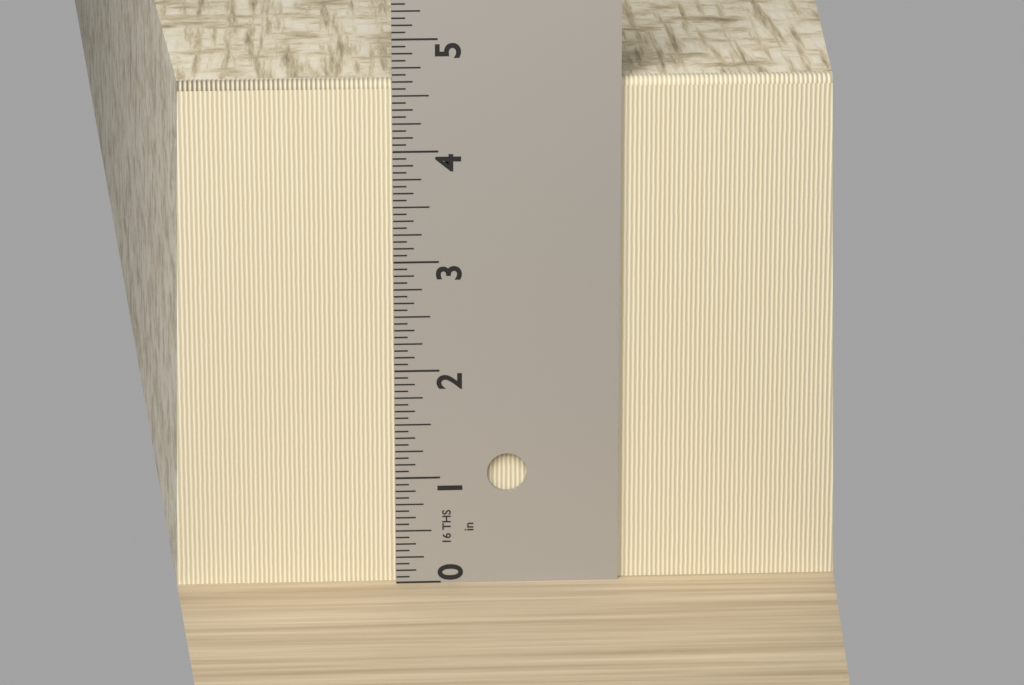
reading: 4.6250 in
